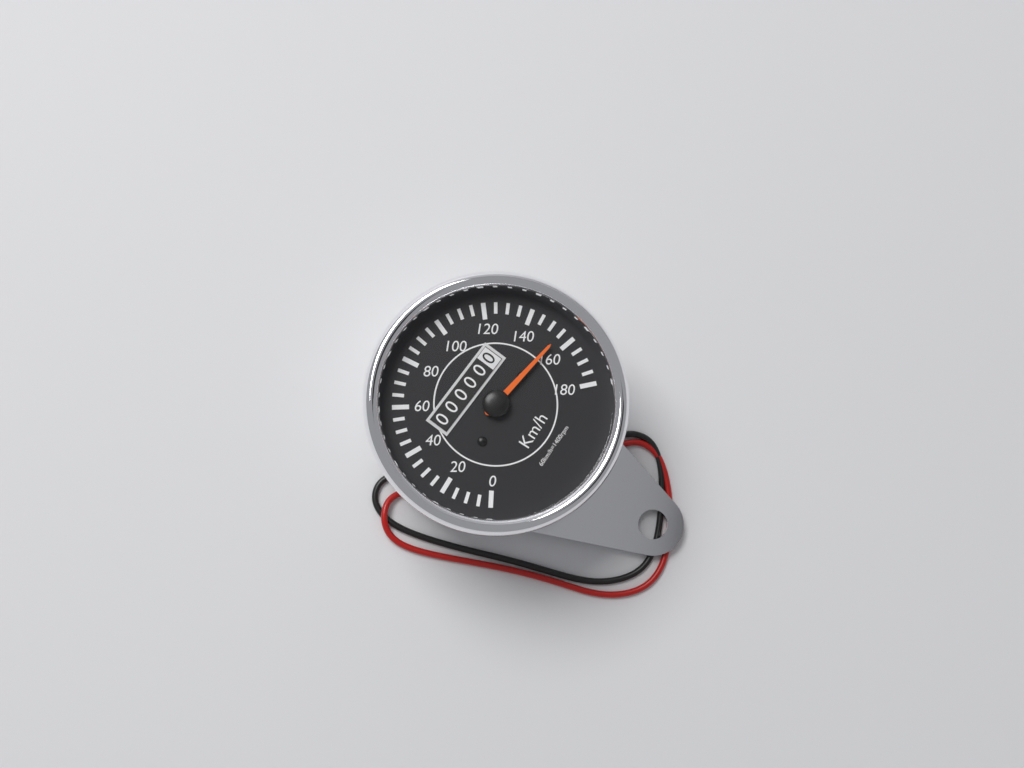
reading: 155 km/h
